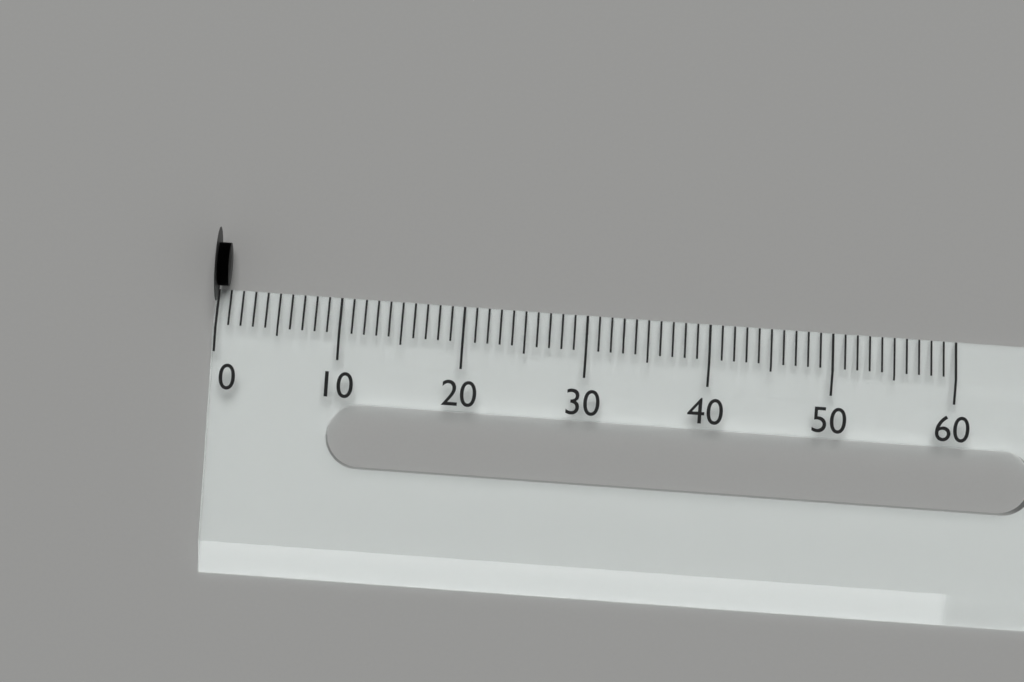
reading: 1 (no unit)
